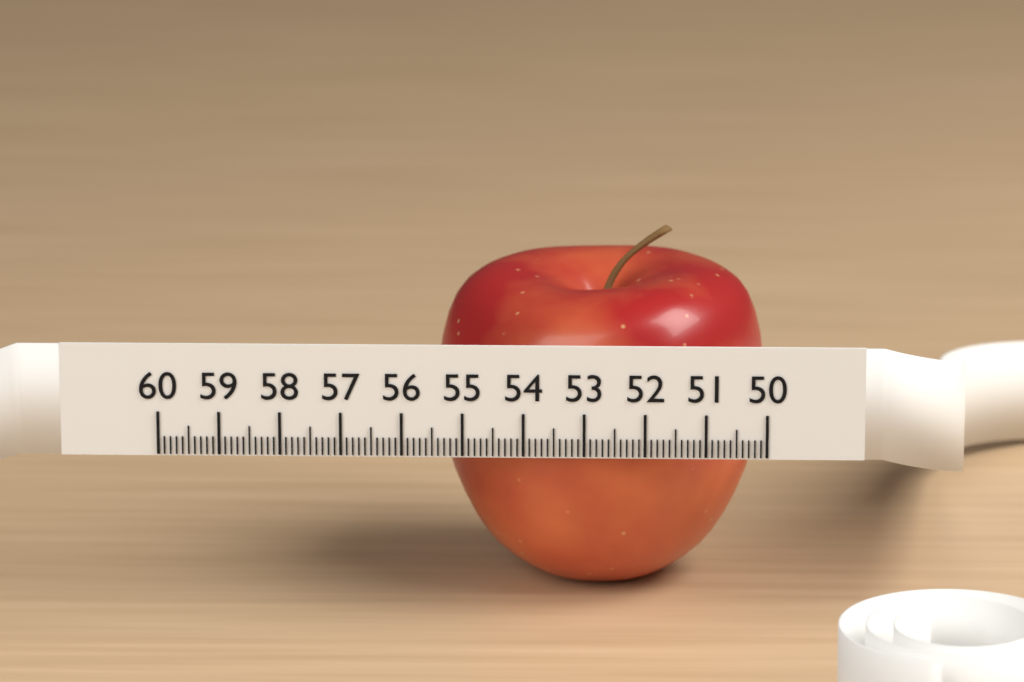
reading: 55.5 (no unit)
